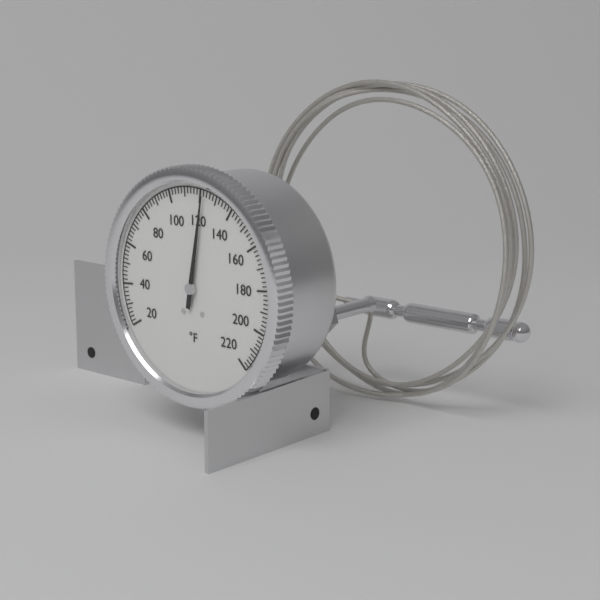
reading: 122 °F
